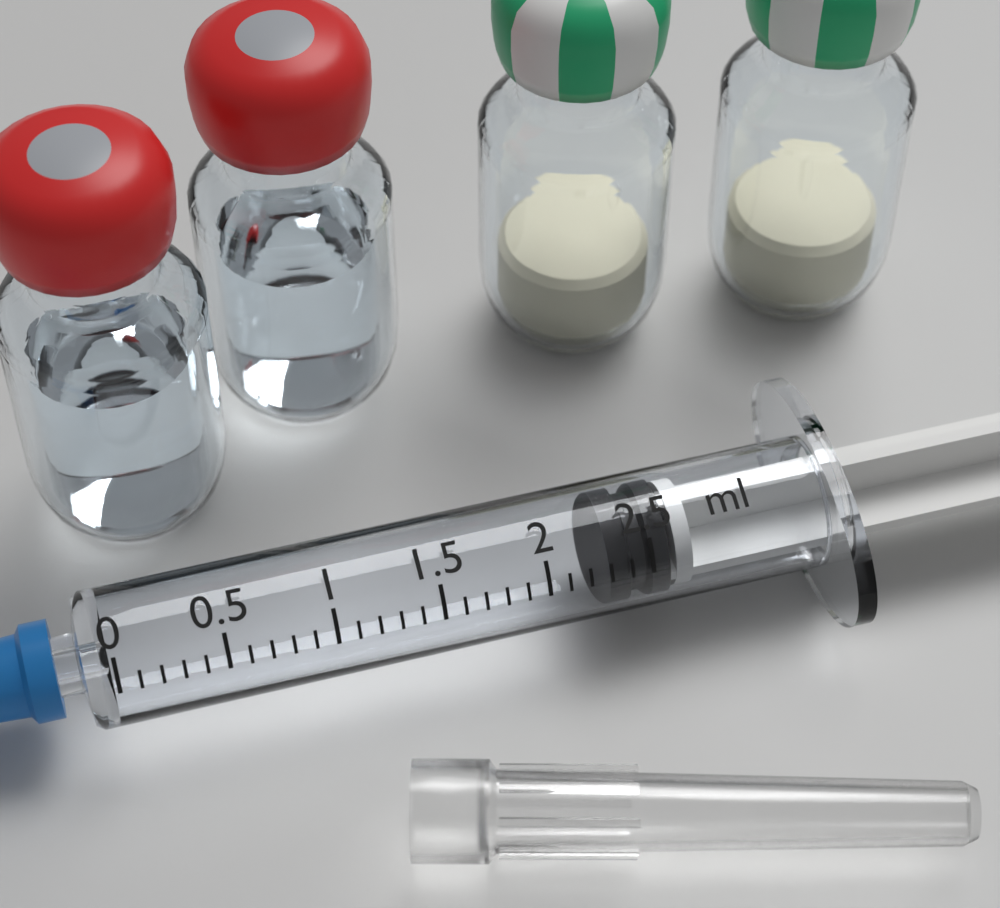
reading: 2.3 ml
